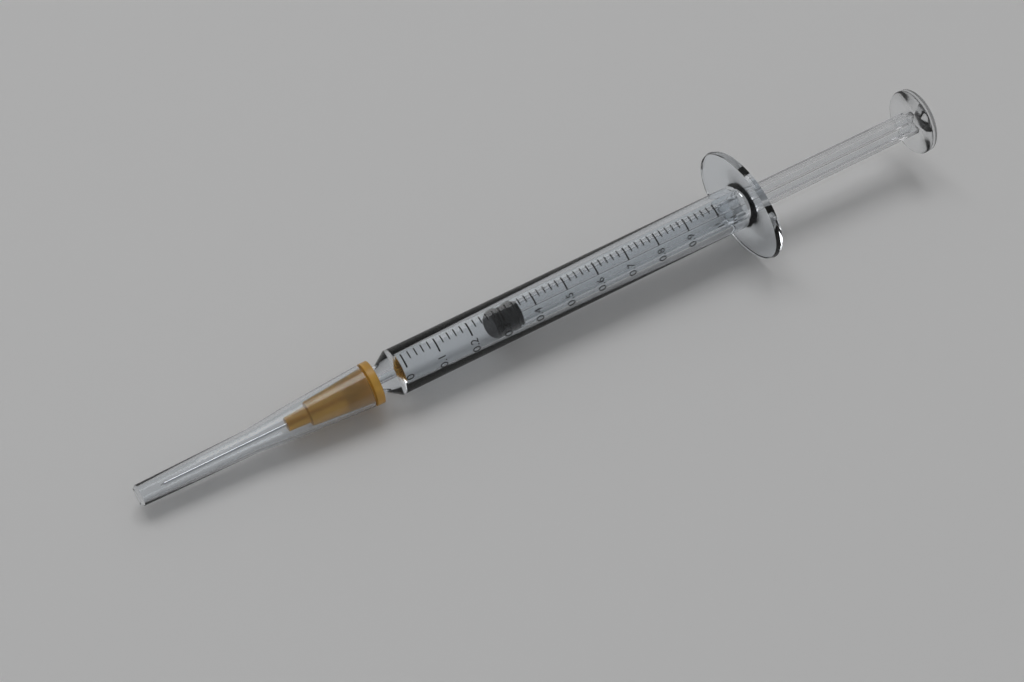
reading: 0.28 ml
